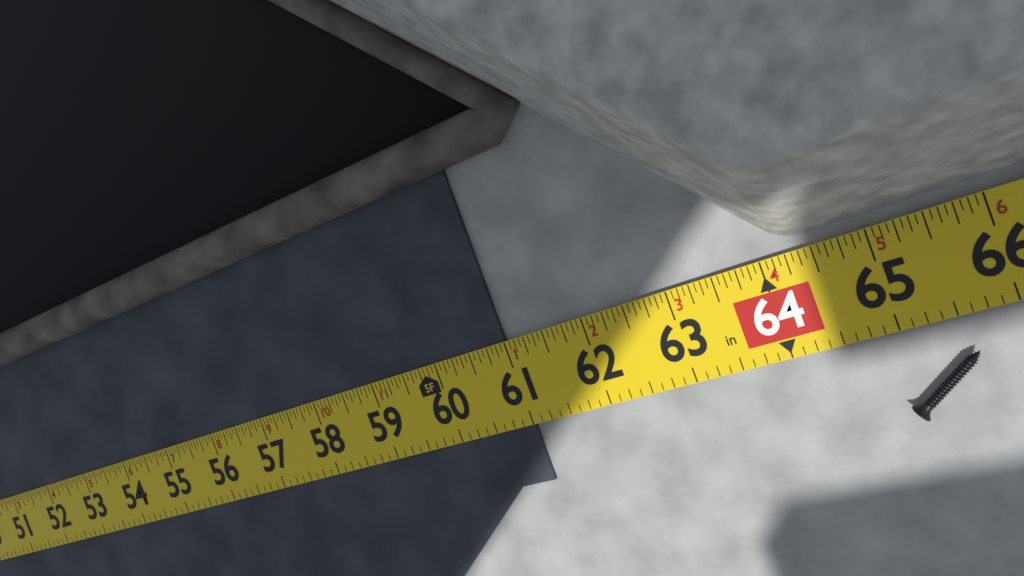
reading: 61.0000 in
